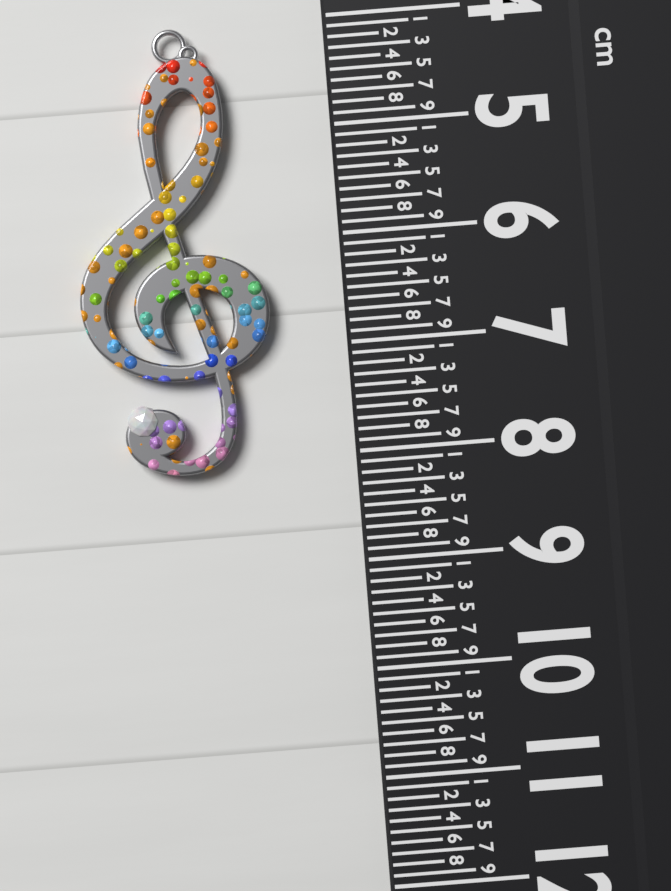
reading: 8.1 cm
